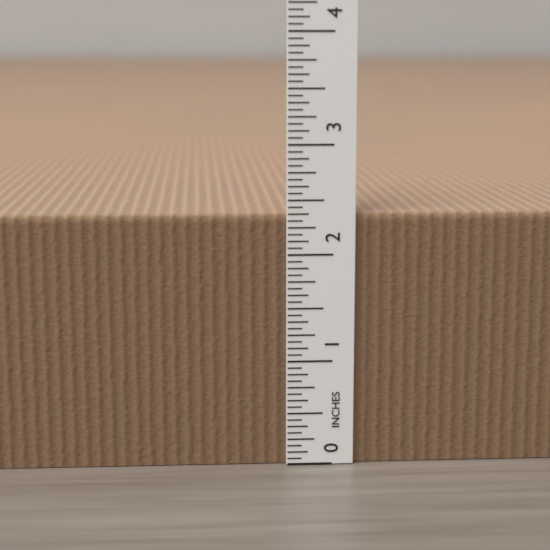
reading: 2.3750 in
